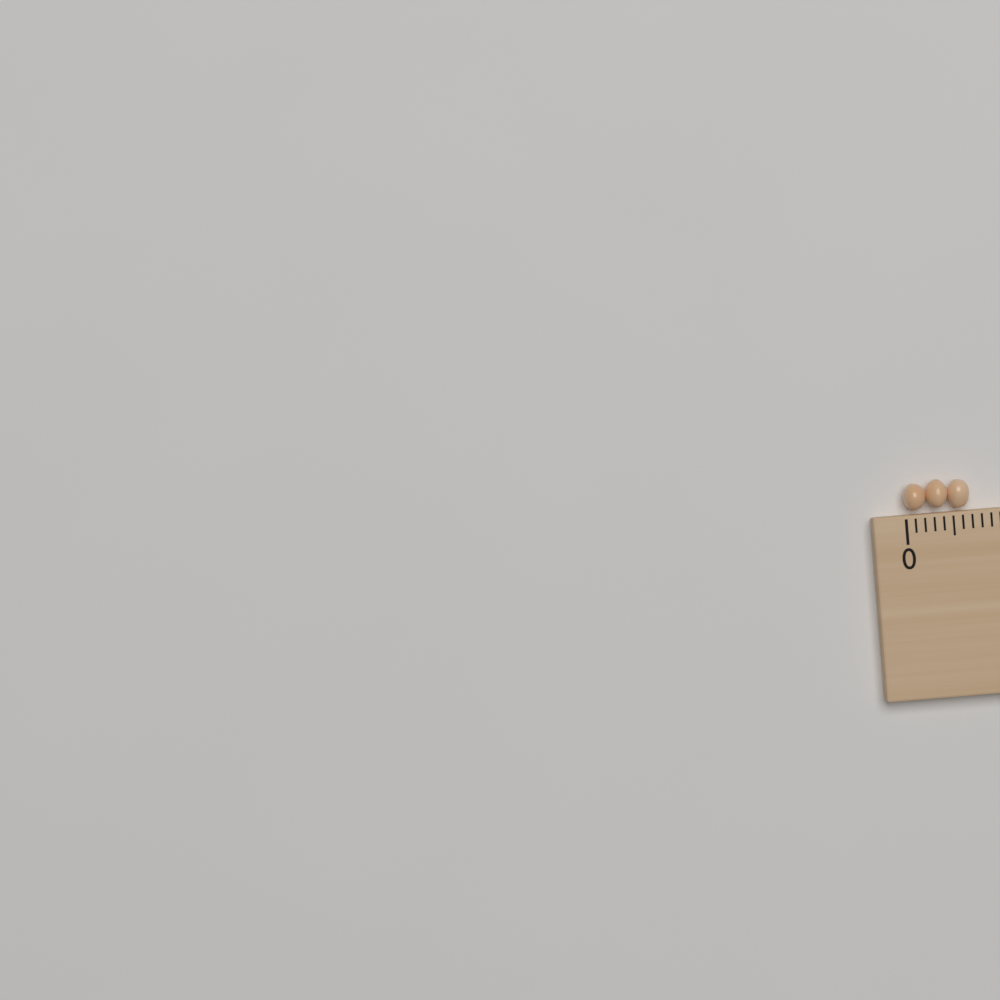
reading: 0.7 (no unit)
